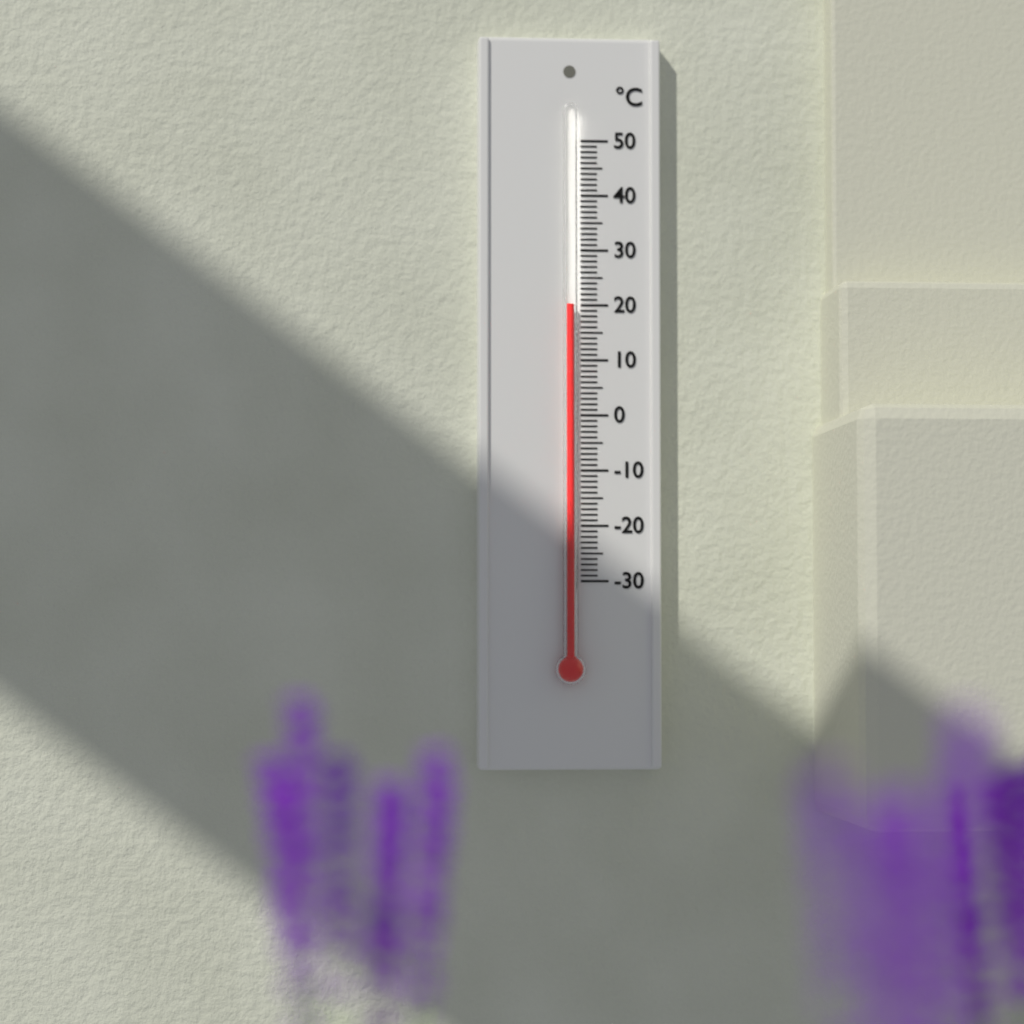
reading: 20 °C
